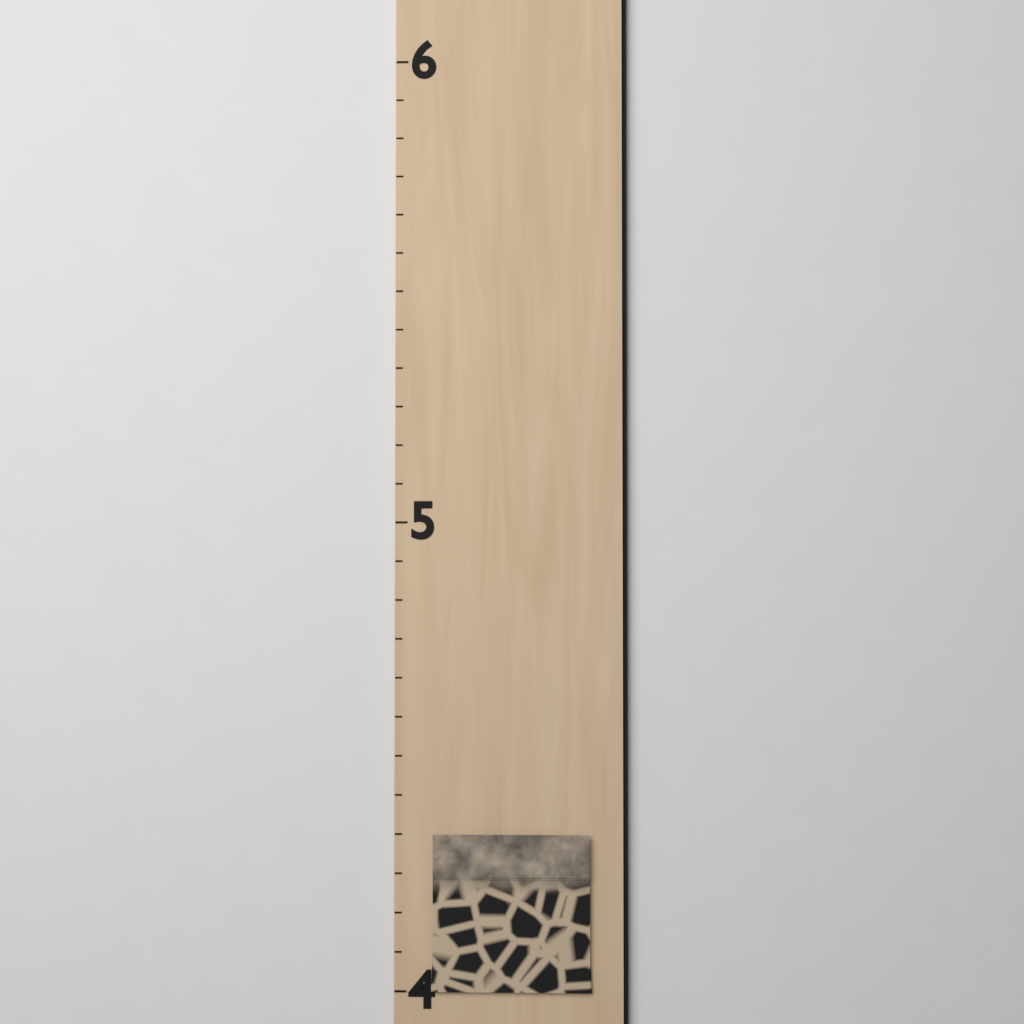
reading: 4.333333 (no unit)
